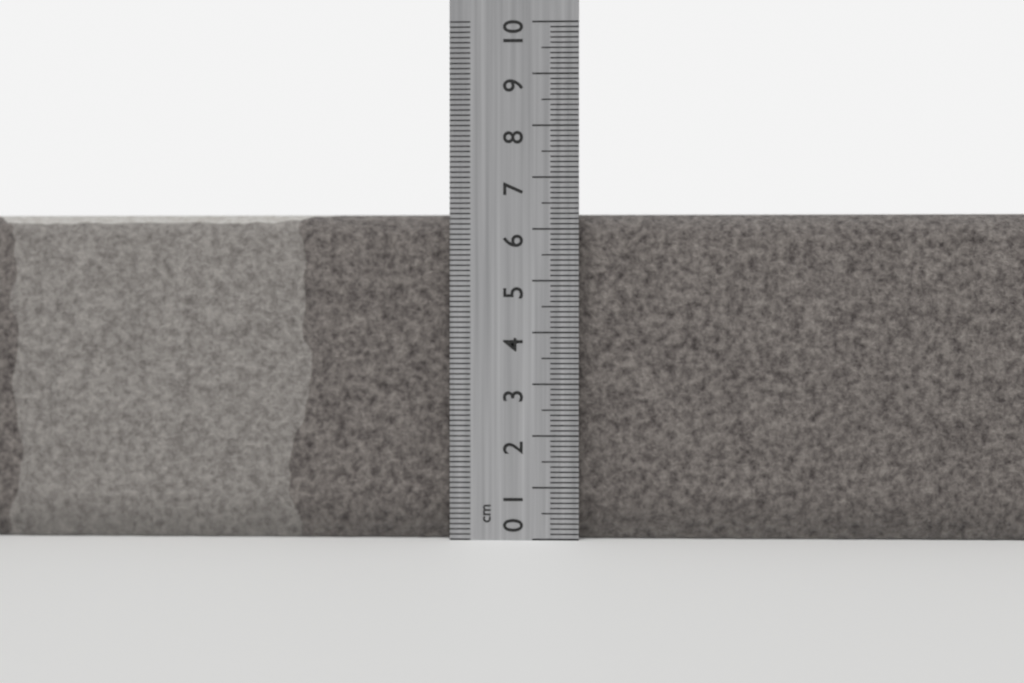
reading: 6.3 cm
